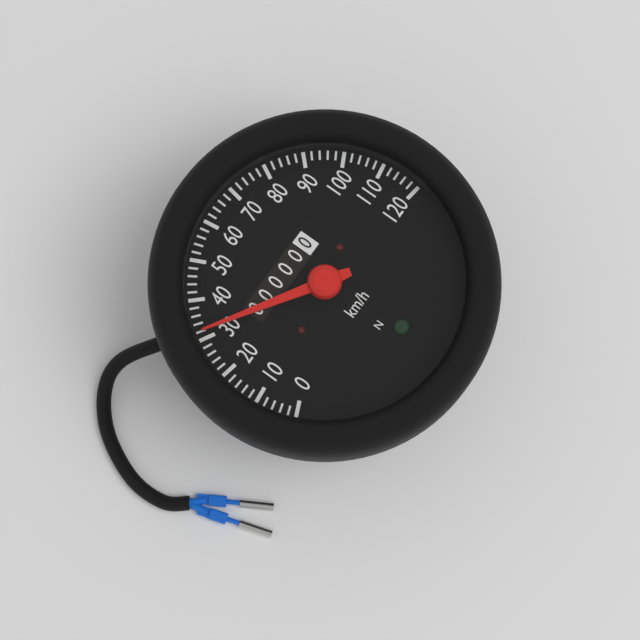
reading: 32 km/h
